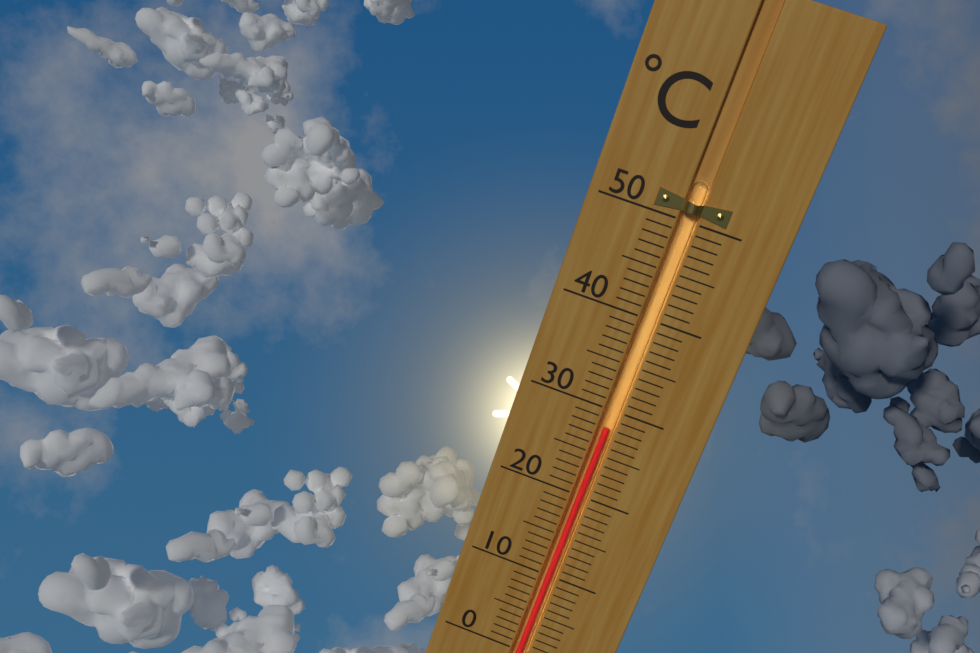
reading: 28 °C
